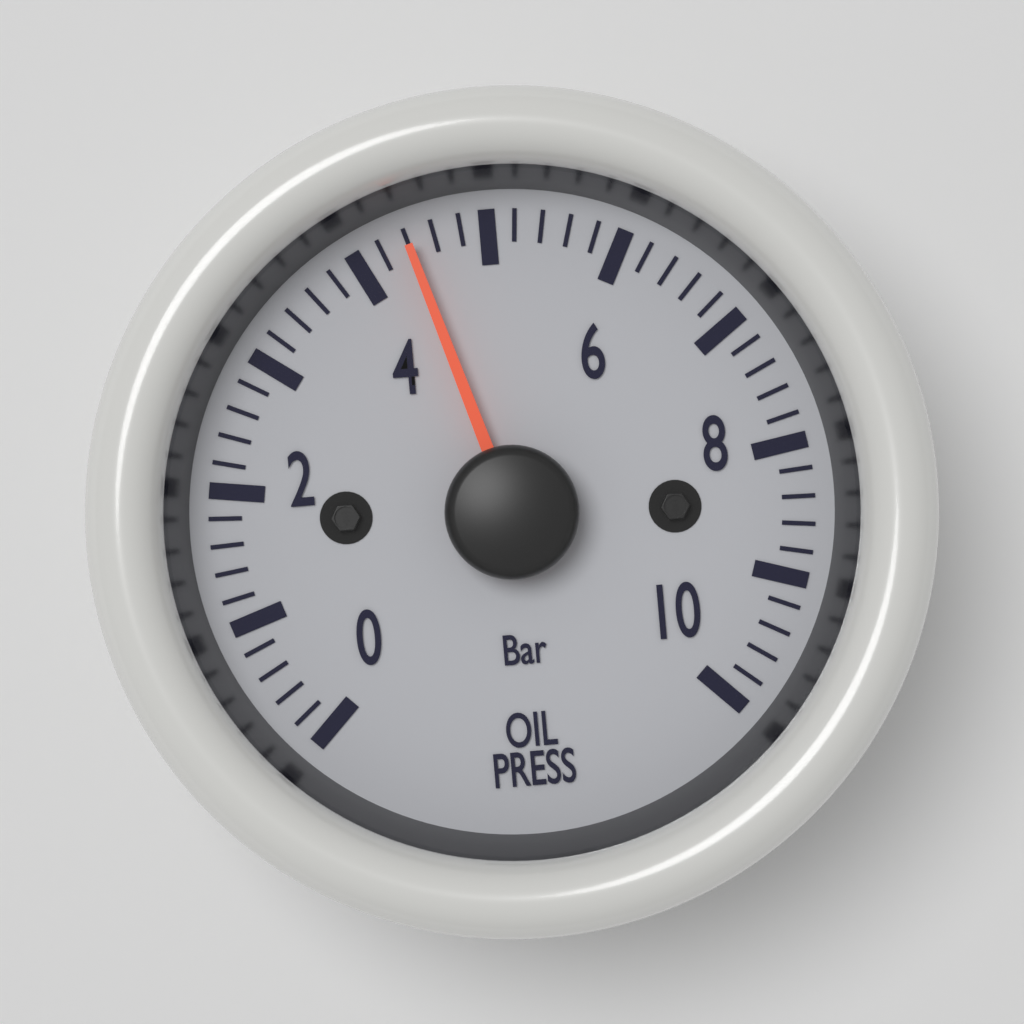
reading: 4.4 bar
